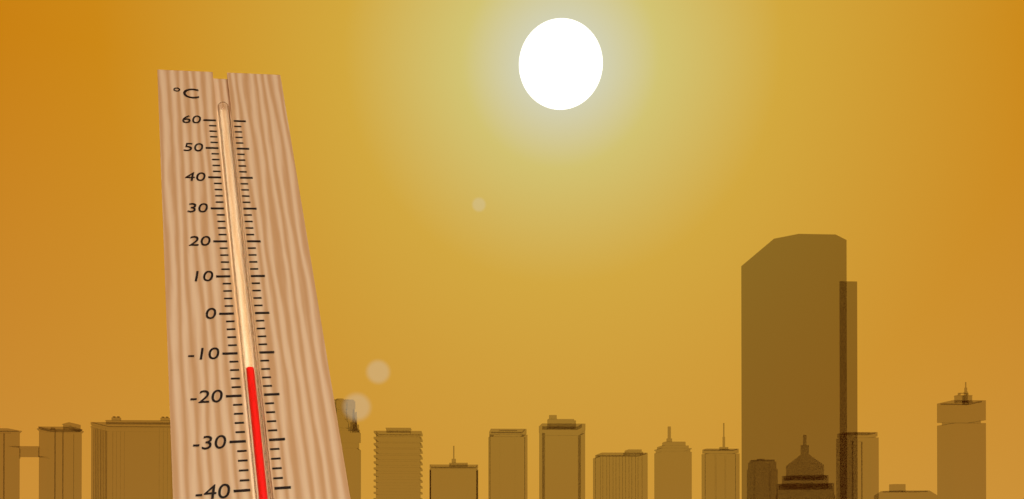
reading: -14 °C
